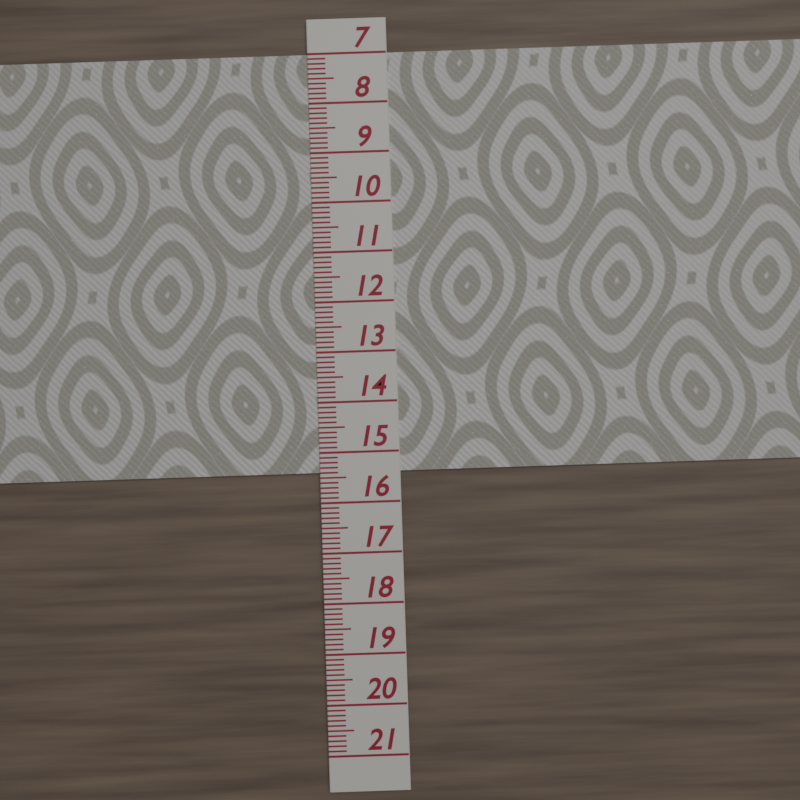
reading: 15.4 (no unit)
